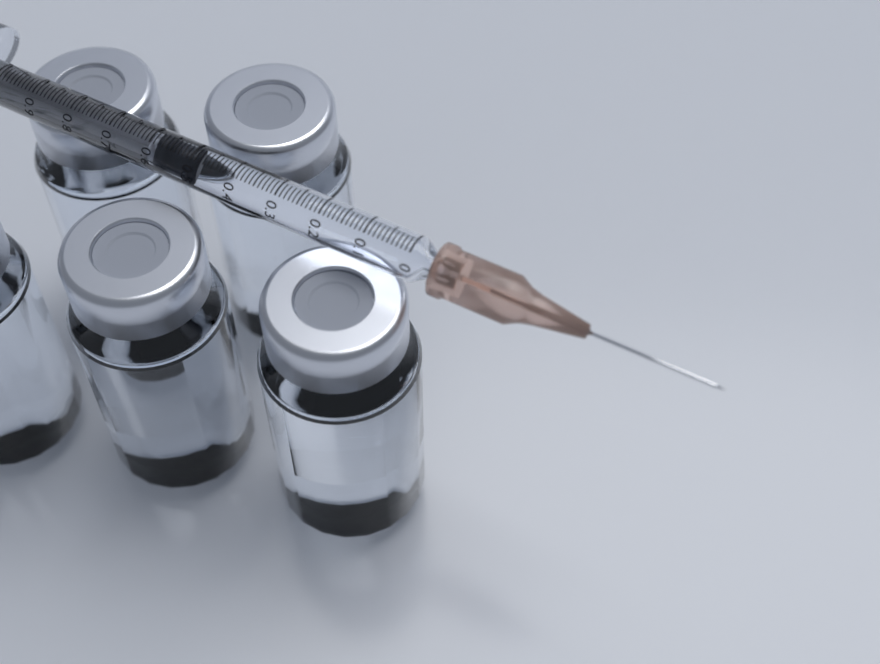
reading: 0.48 ml
